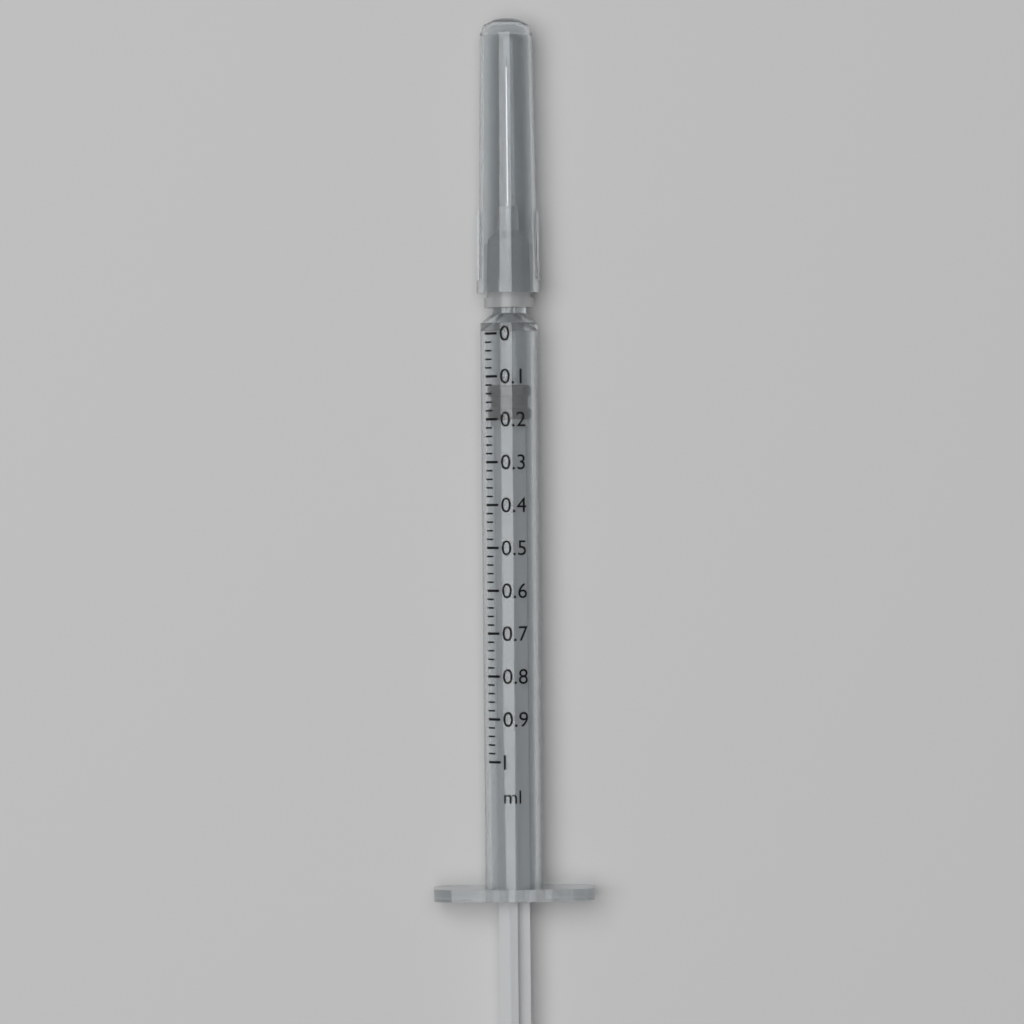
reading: 0.12 ml
